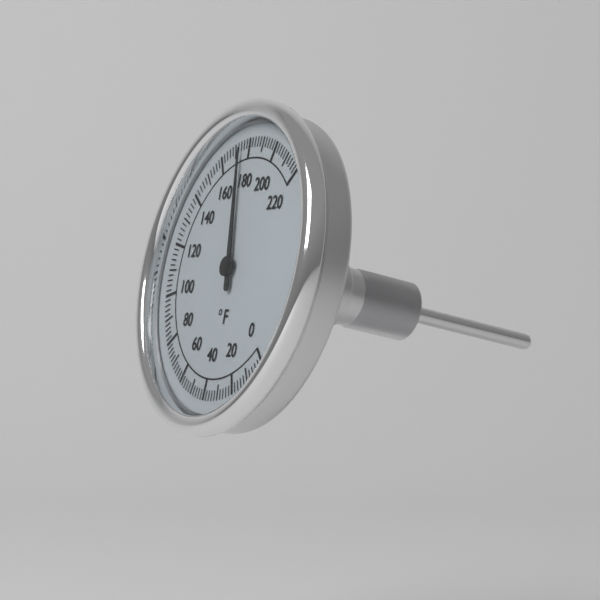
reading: 174 °F
